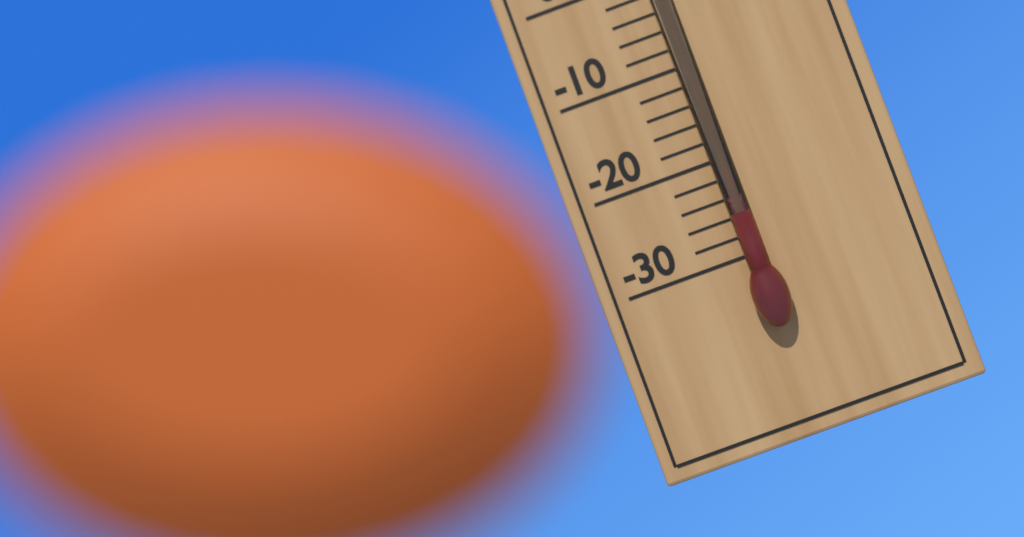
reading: -26 °C
